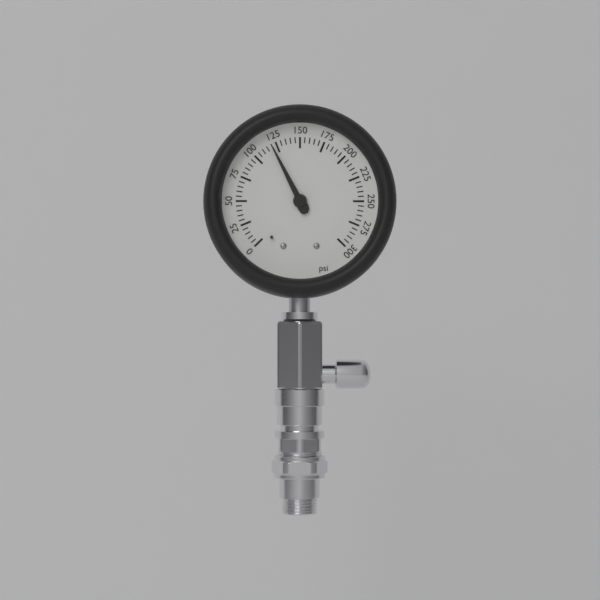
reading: 120 psi
